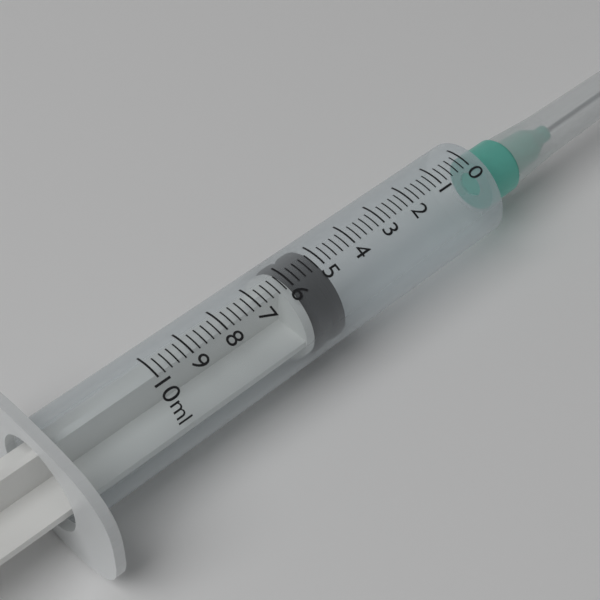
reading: 5.0 ml
